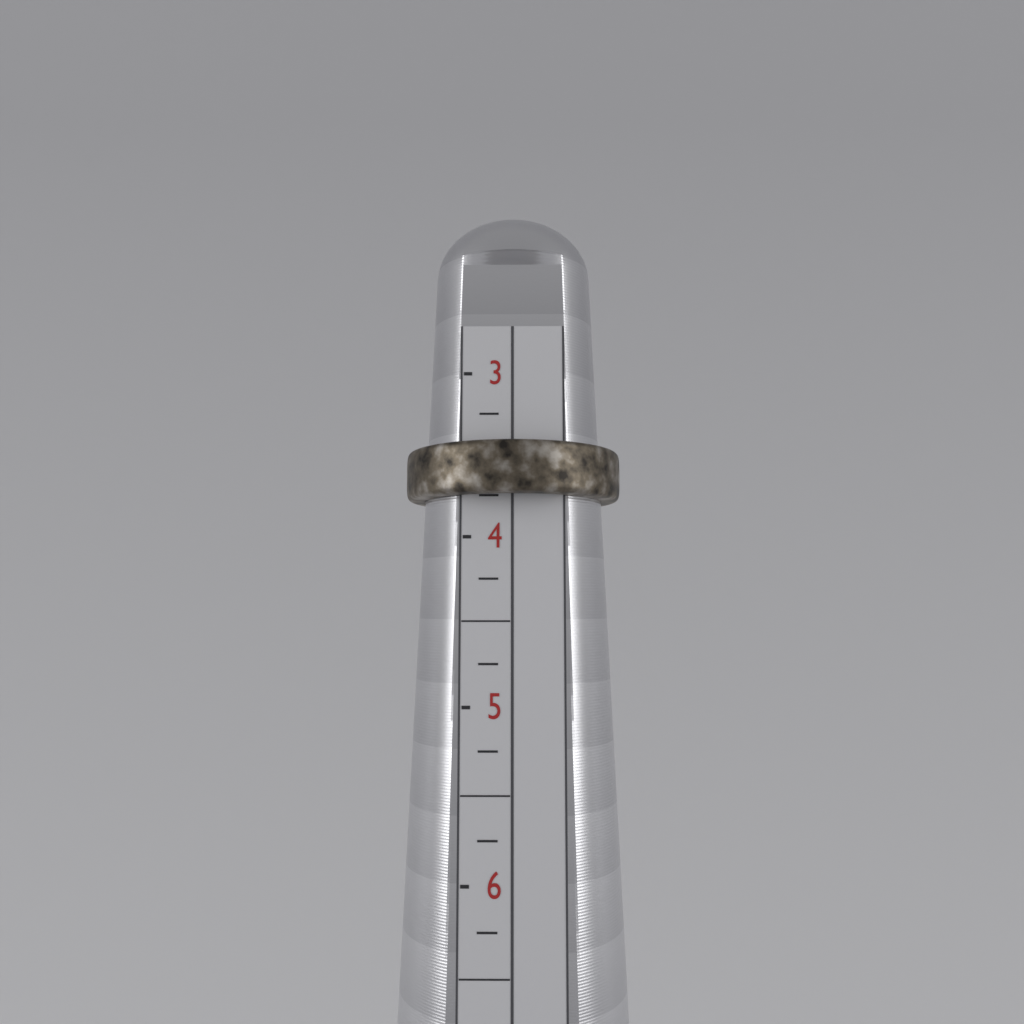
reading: 3.75 (no unit)
